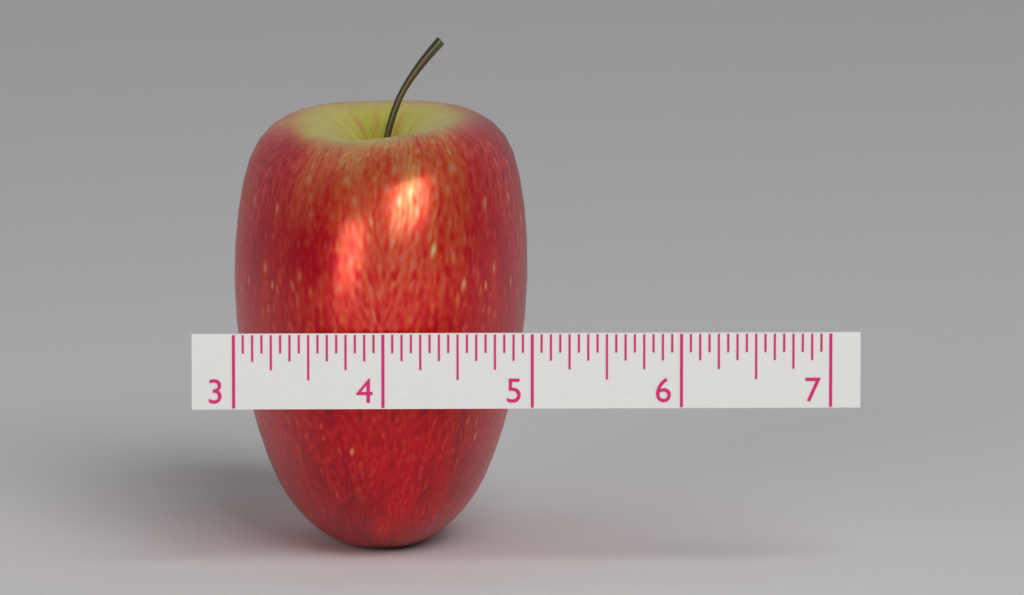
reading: 5.0000 (no unit)
